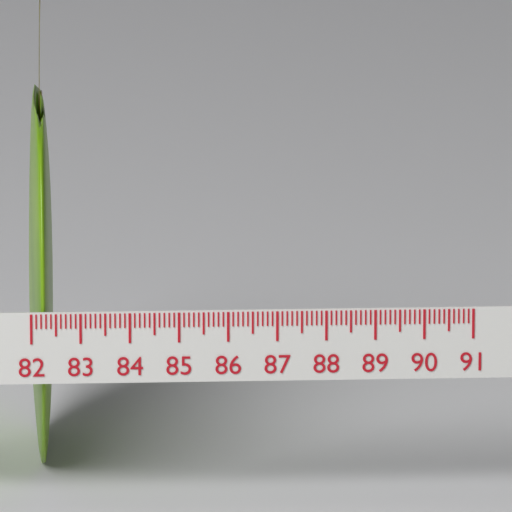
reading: 82.5 (no unit)
